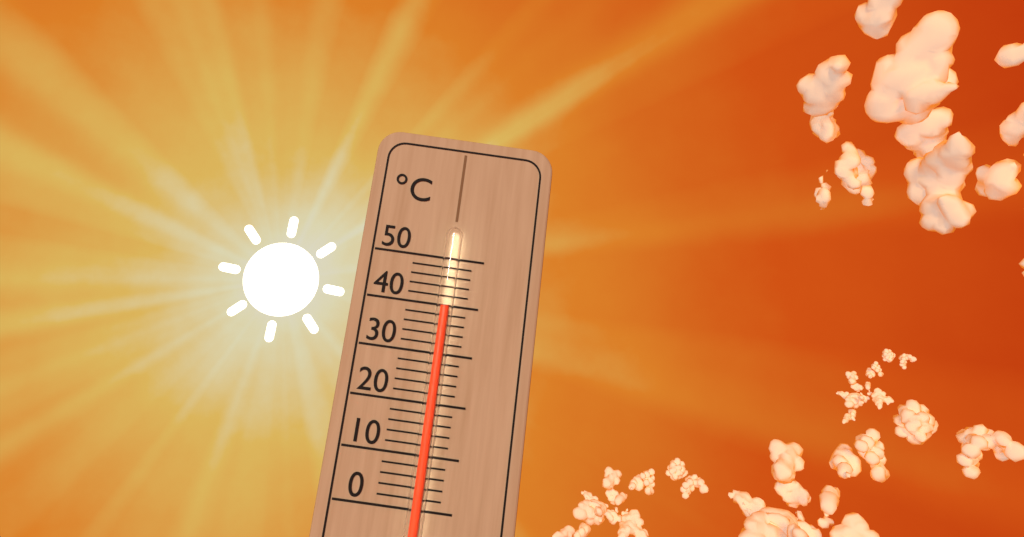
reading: 40 °C
